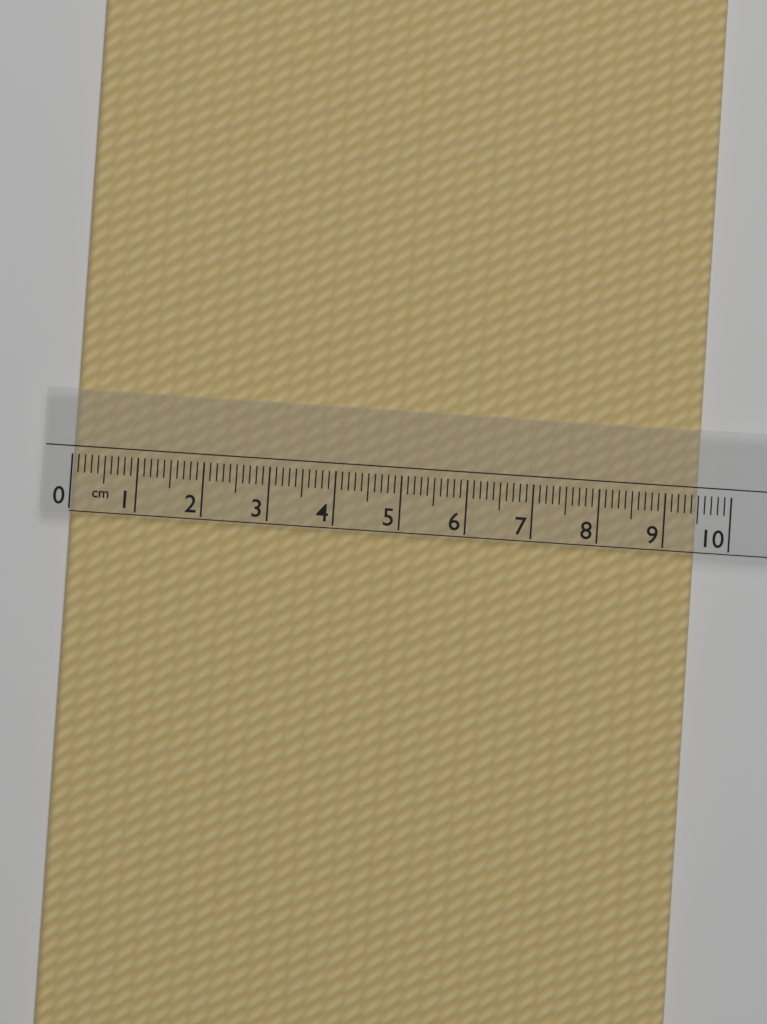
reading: 9.5 cm
